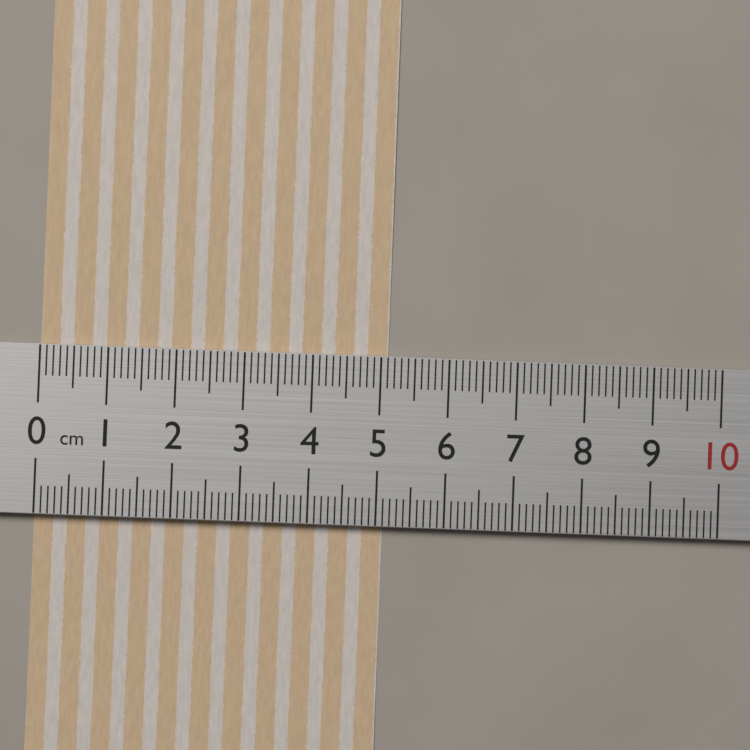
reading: 5.1 cm
